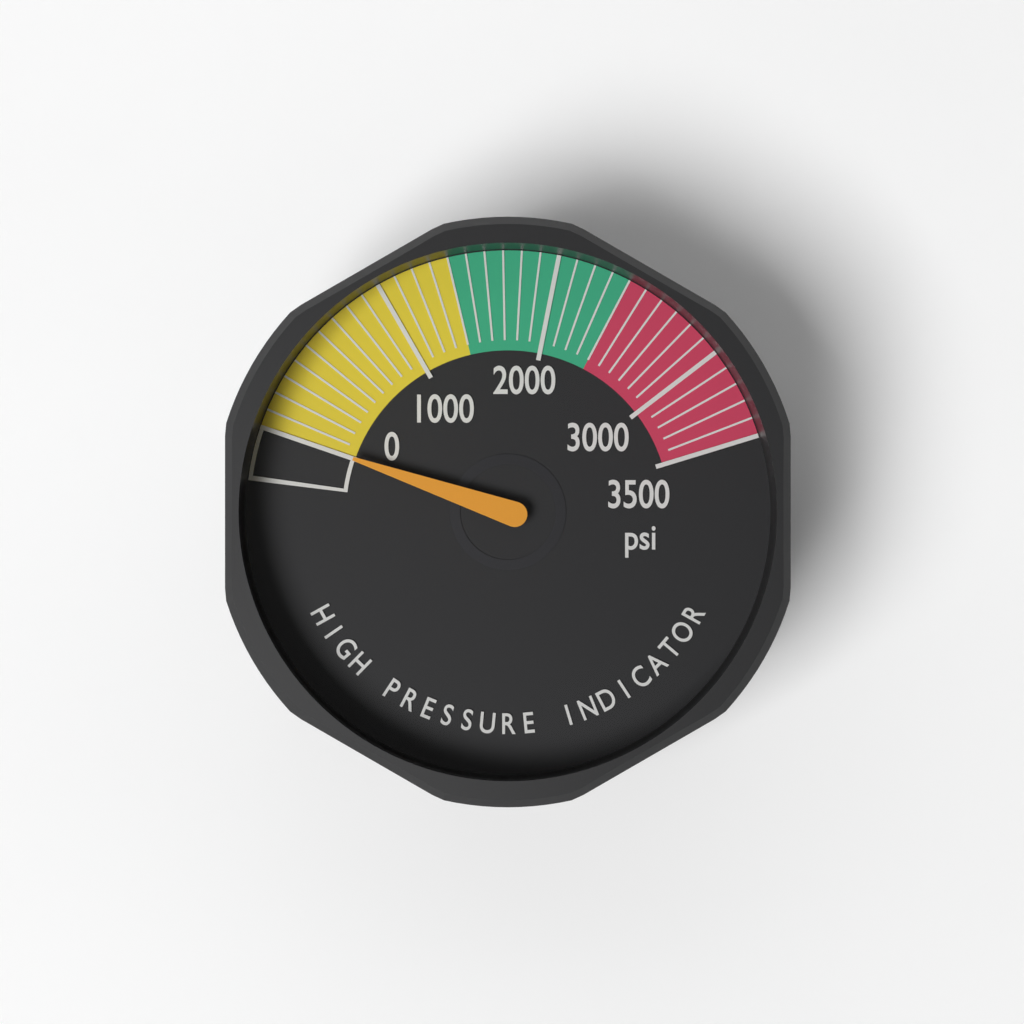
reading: 0 psi
